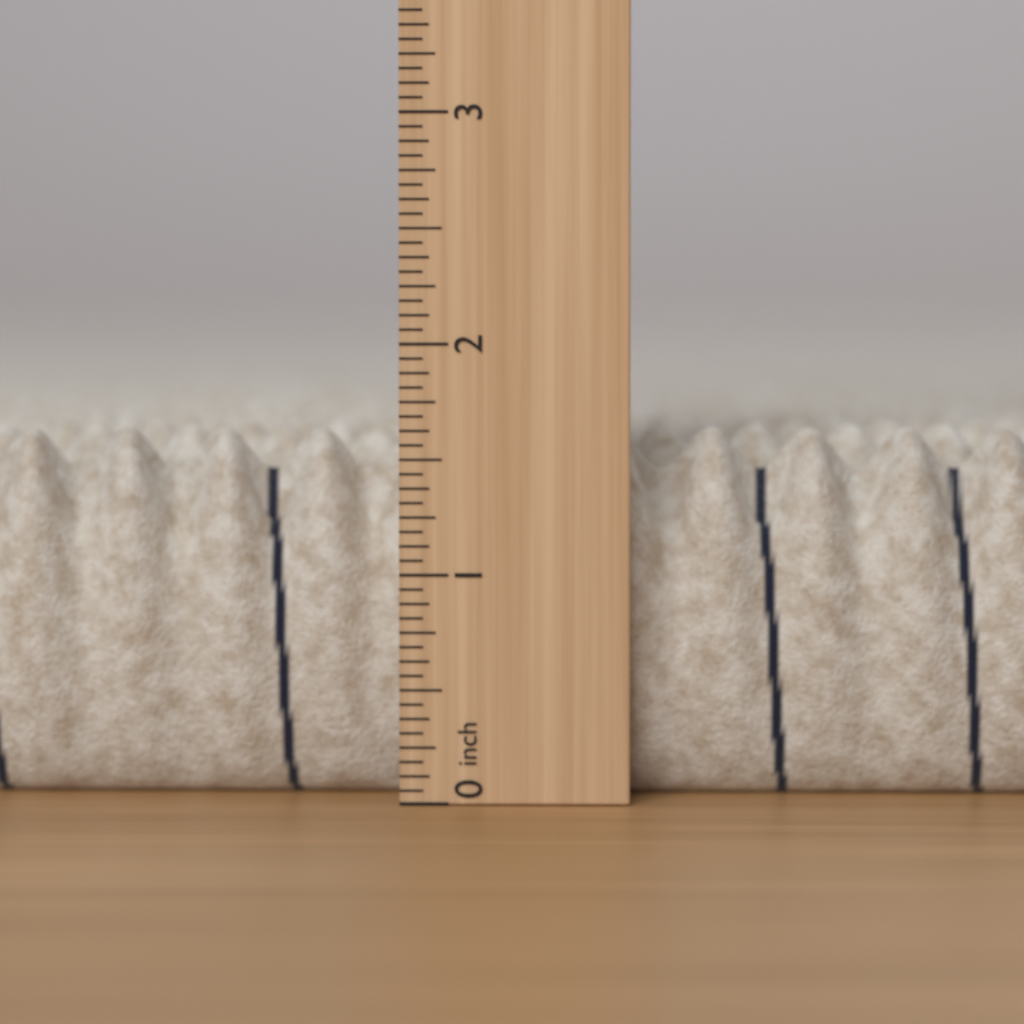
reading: 1.6250 in
